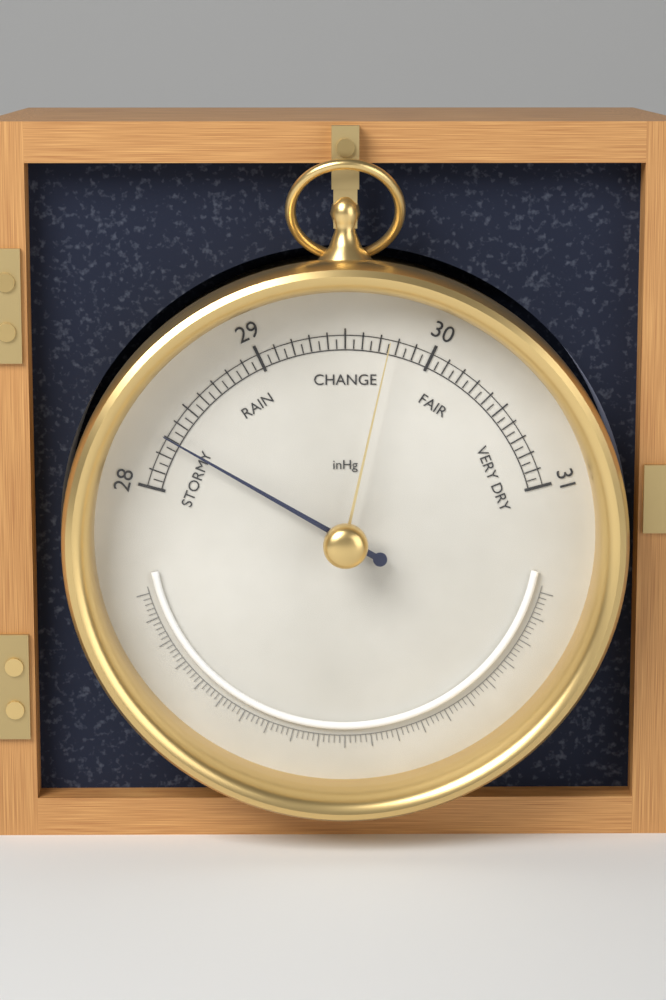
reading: 28.30 inHg
